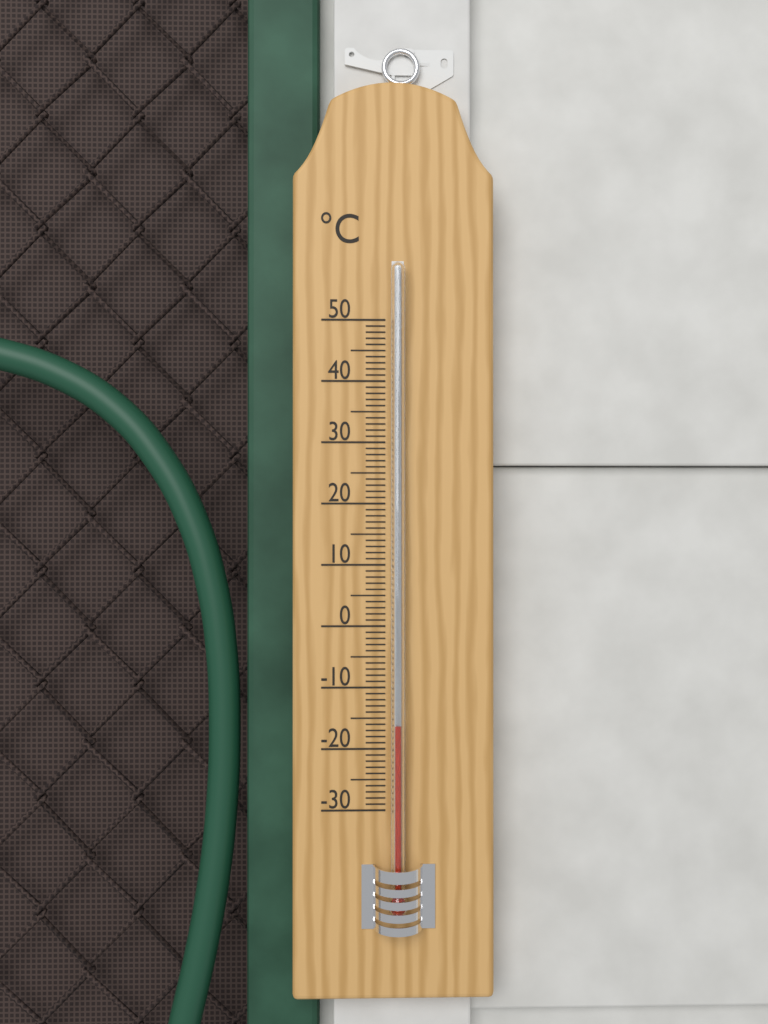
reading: -16 °C
